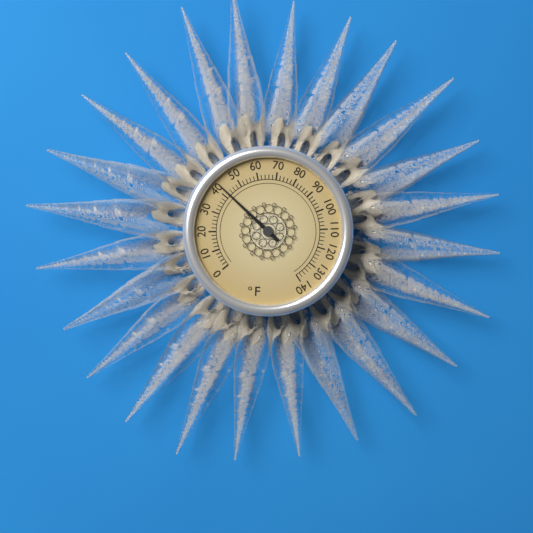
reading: 42 °F
